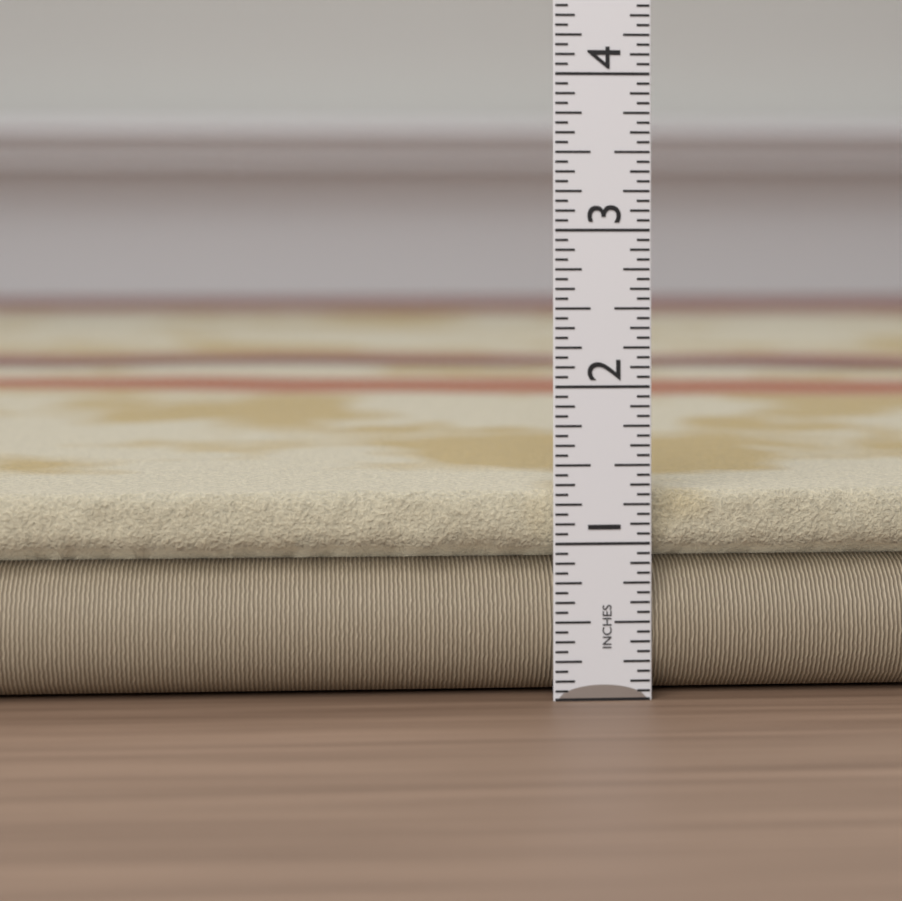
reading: 1.3125 in
